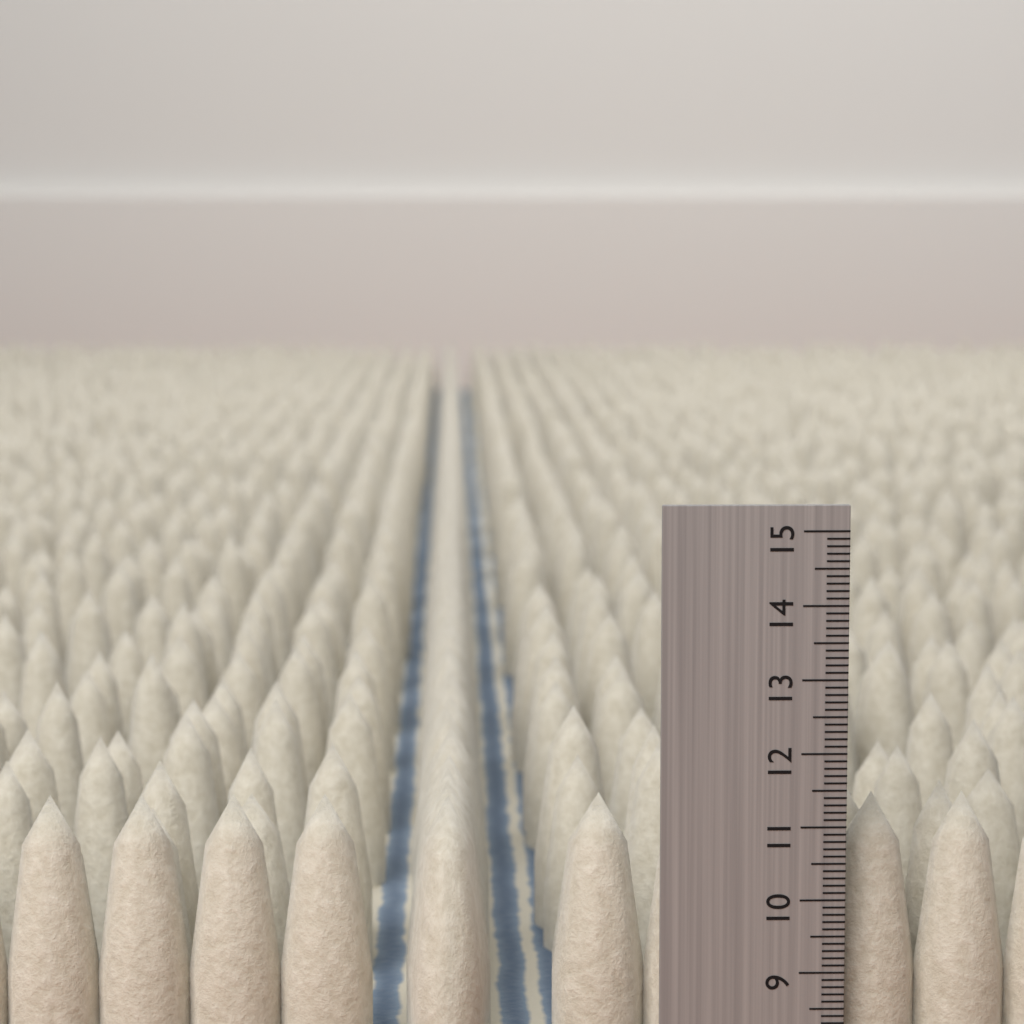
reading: 11.3 (no unit)
